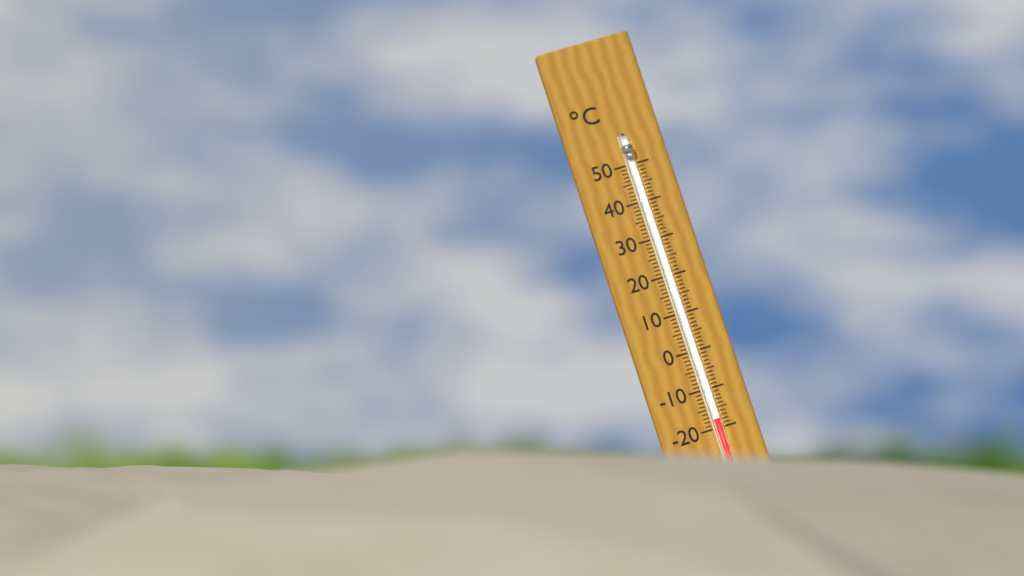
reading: -18 °C
